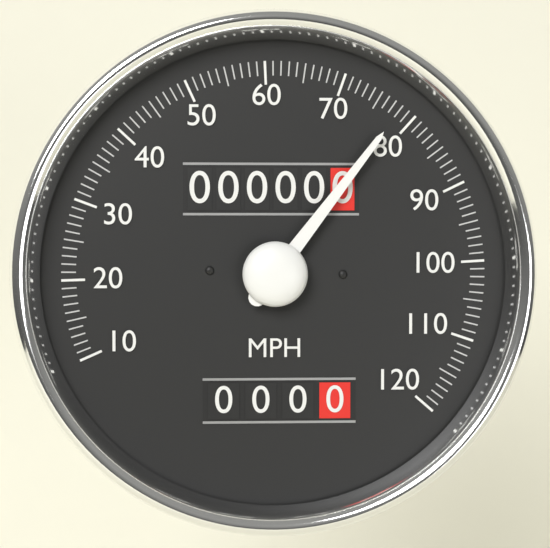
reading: 78 MPH
